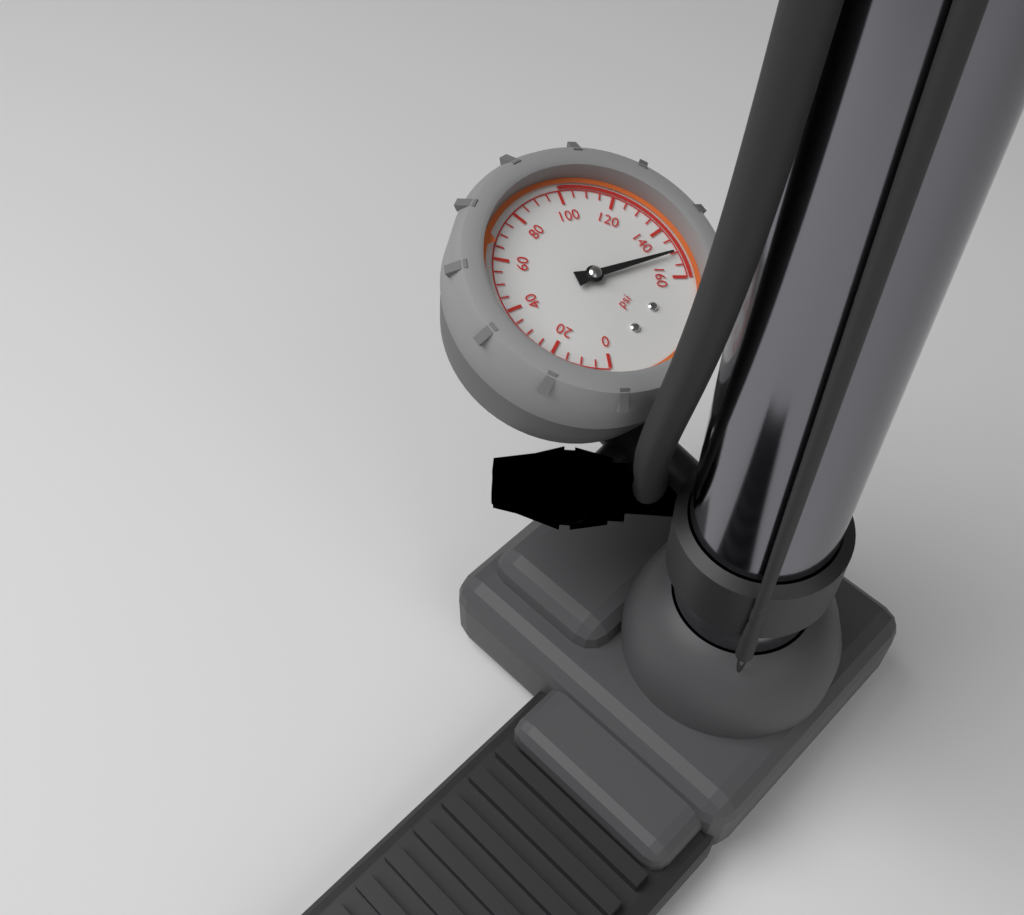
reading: 150 psi
